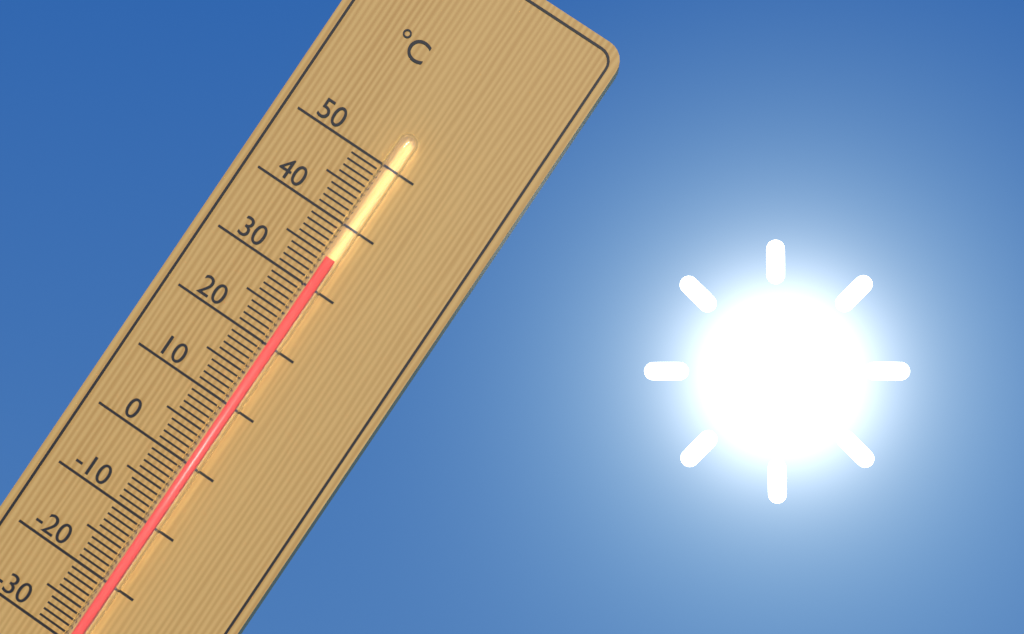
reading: 35 °C
